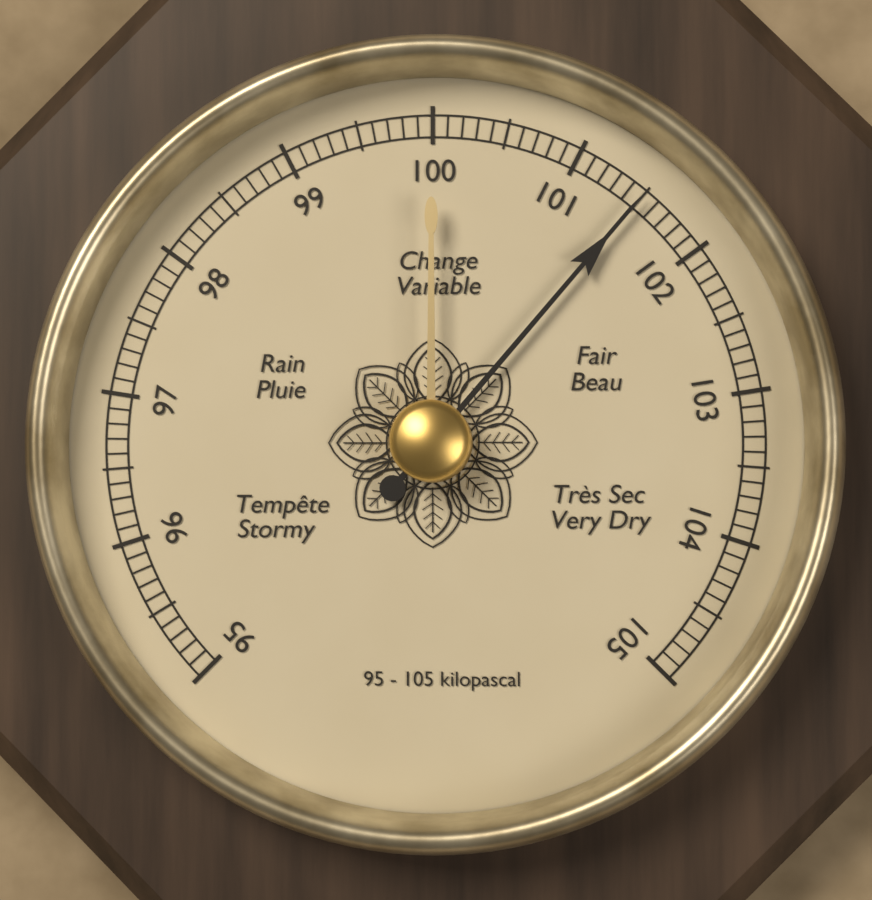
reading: 101.5 kPa
